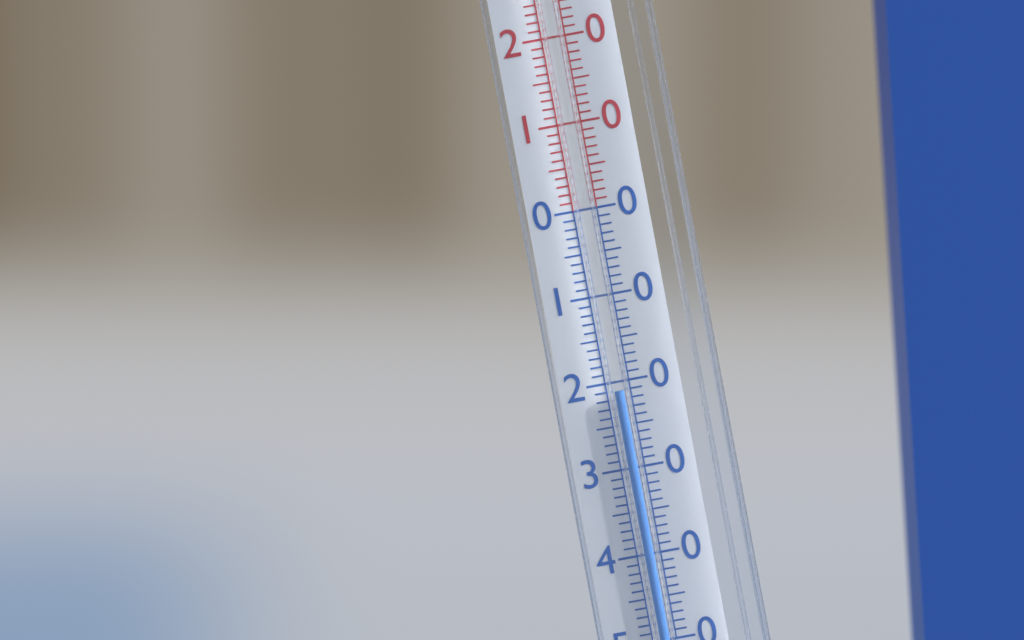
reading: -21 °C
